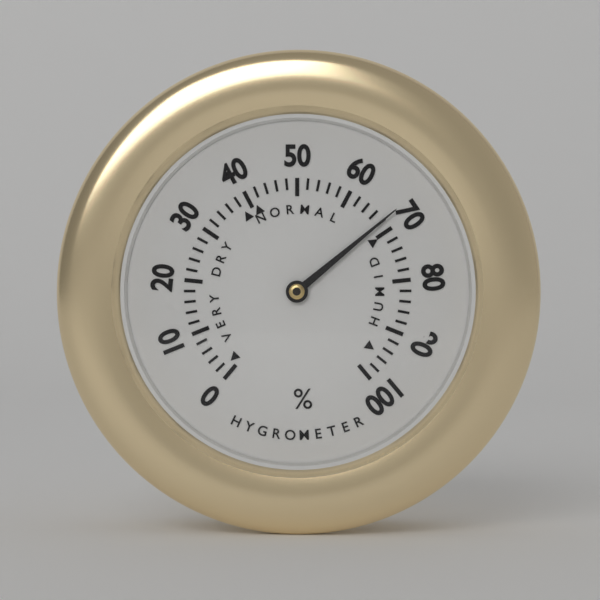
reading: 68 %
